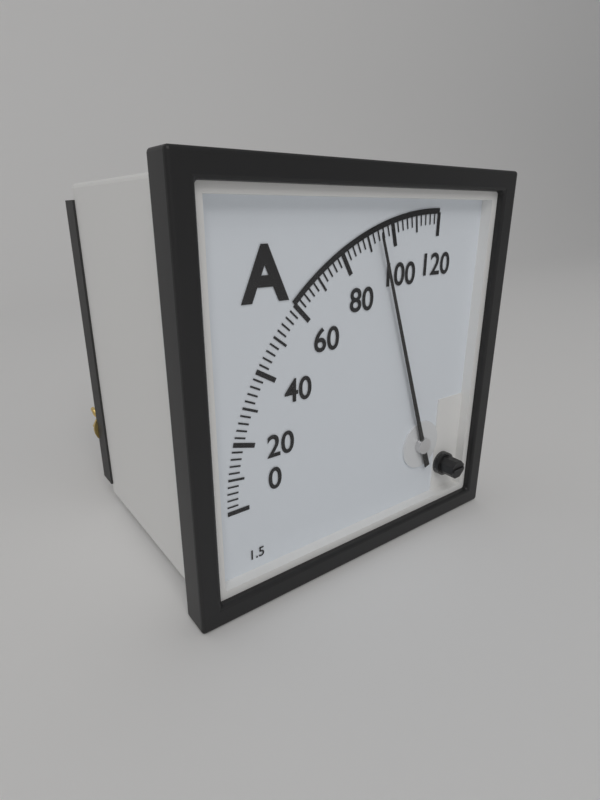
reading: 94 A
